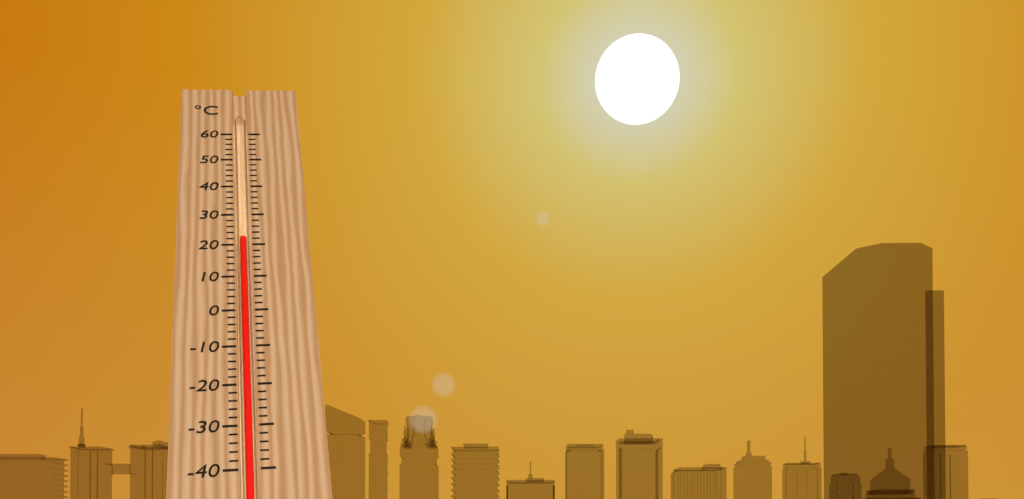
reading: 22 °C
